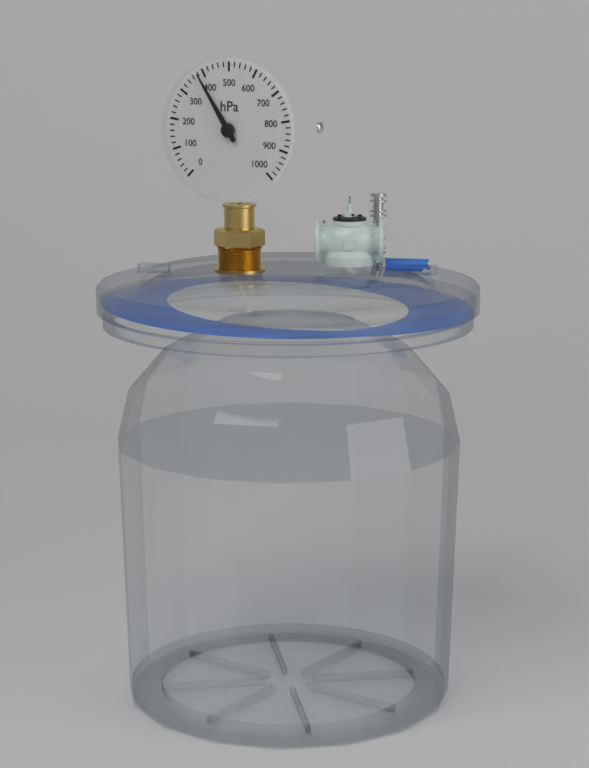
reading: 380 hPa
